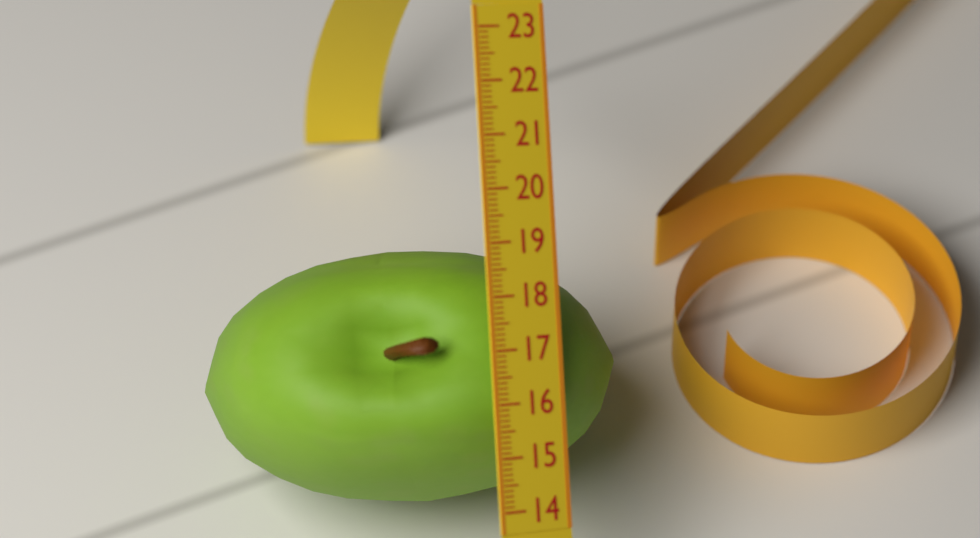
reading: 18.9 (no unit)
